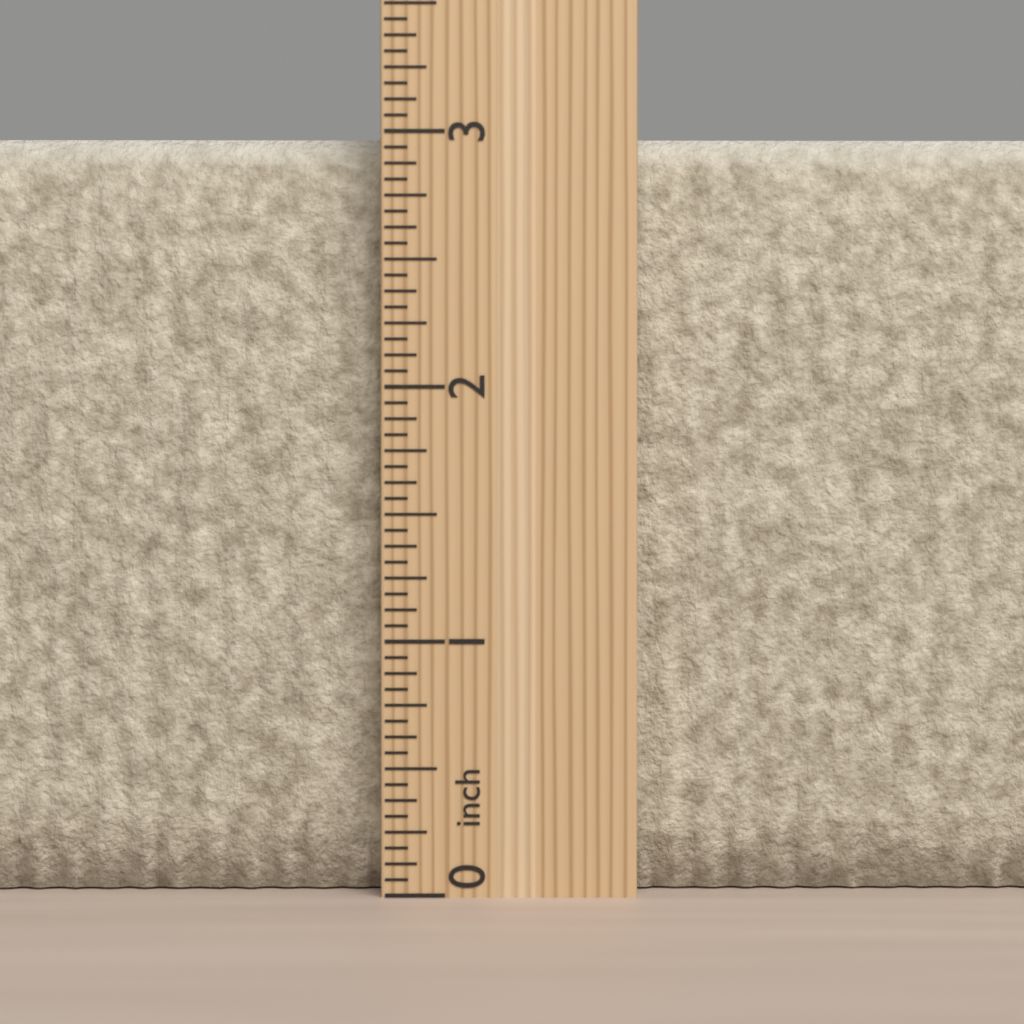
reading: 3.0000 inch
